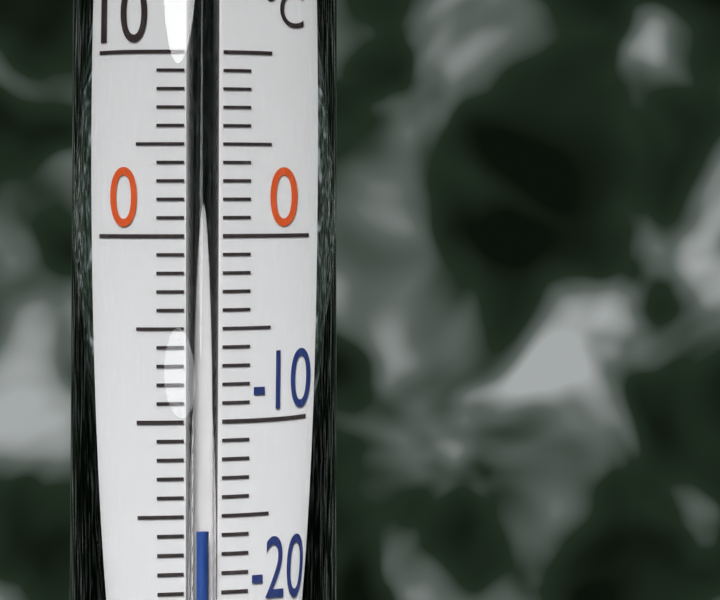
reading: -16 °C
